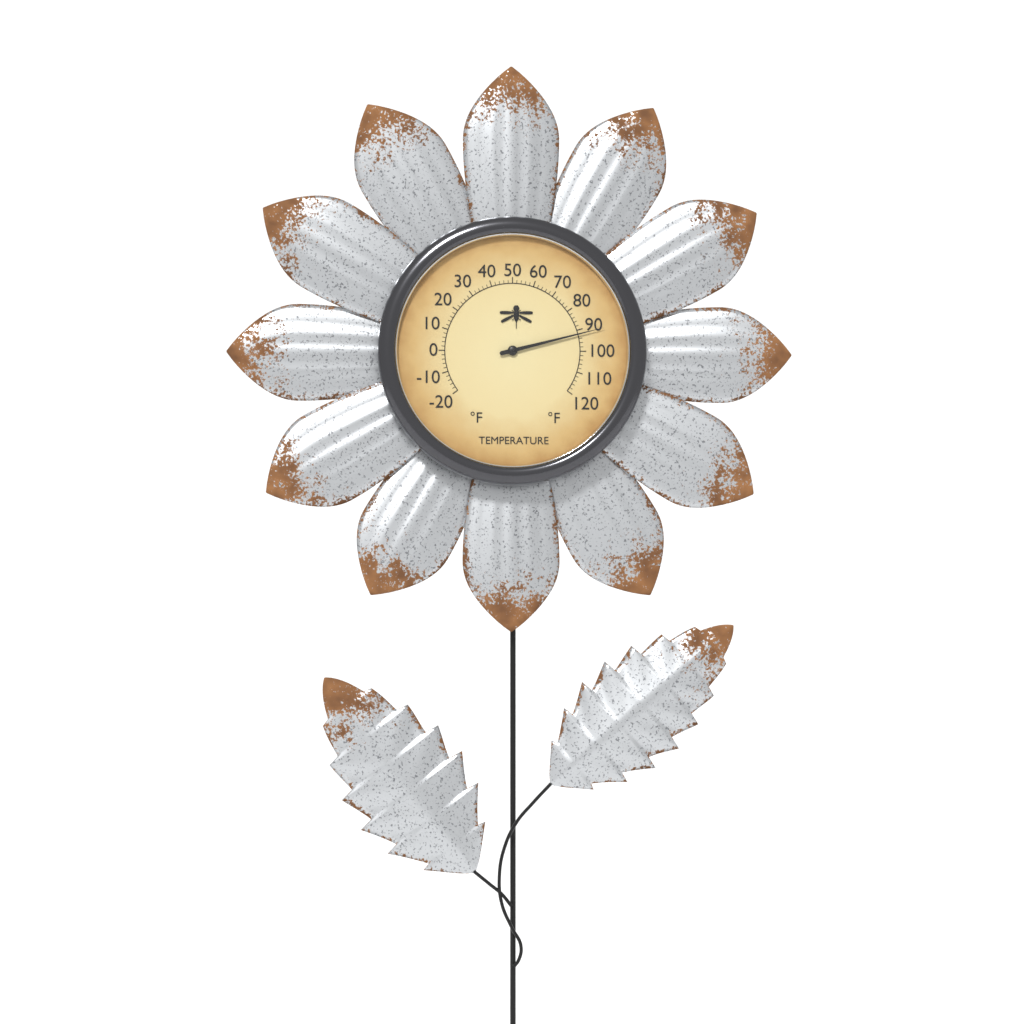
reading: 92 °F
